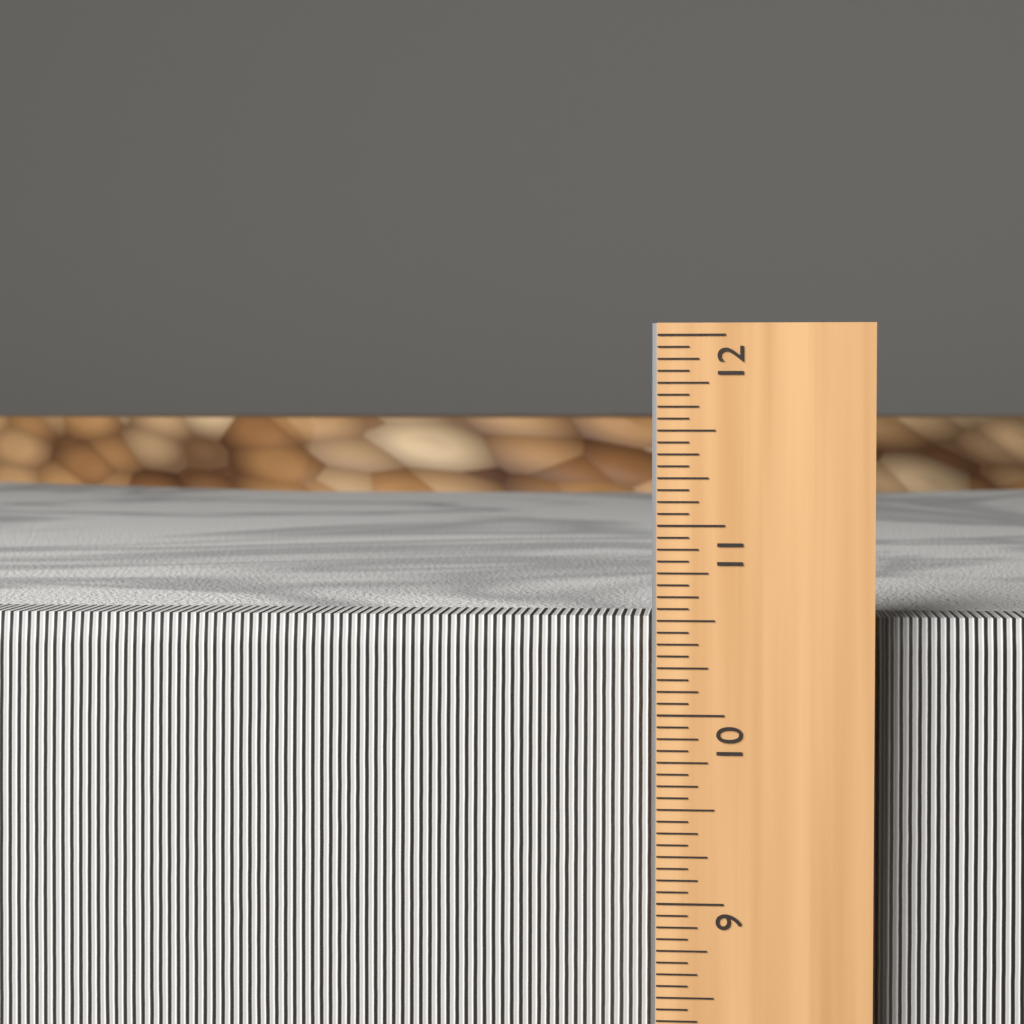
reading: 10.5000 in
